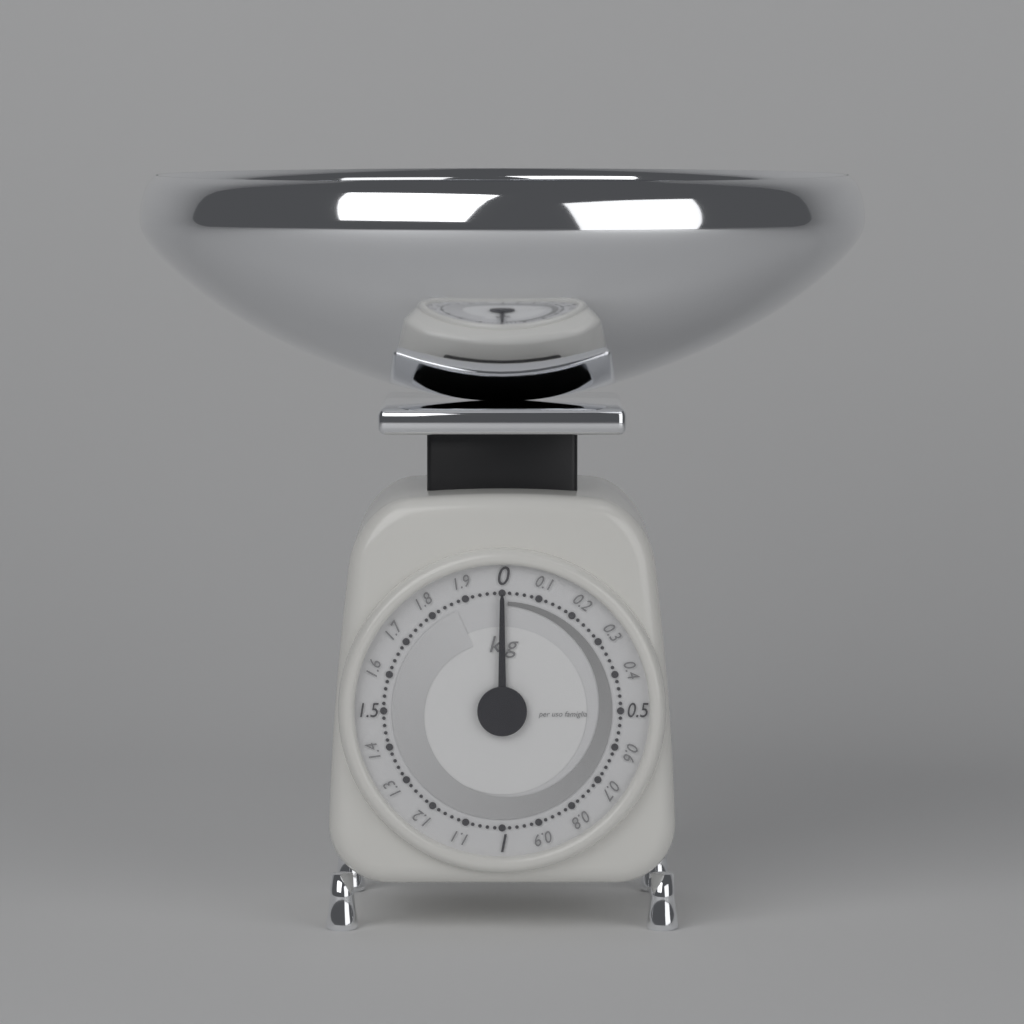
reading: 0.00 kg
